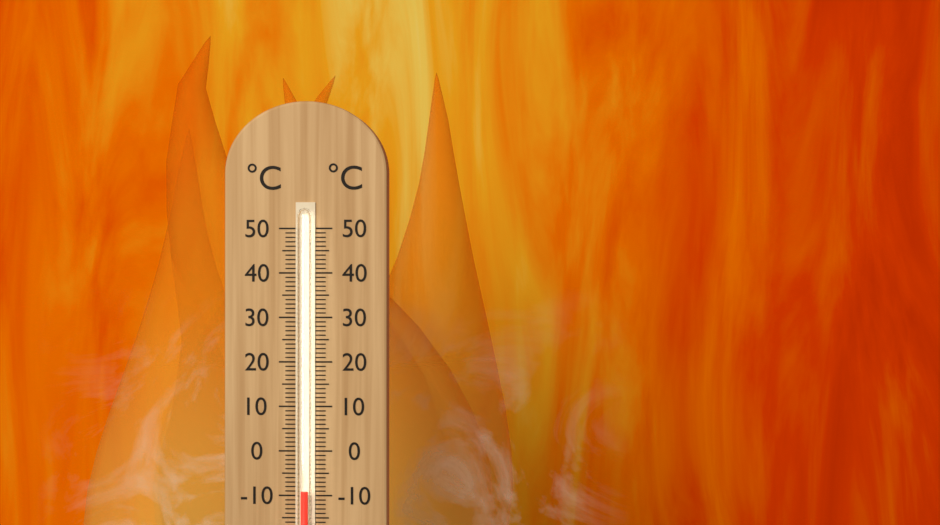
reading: -9 °C
